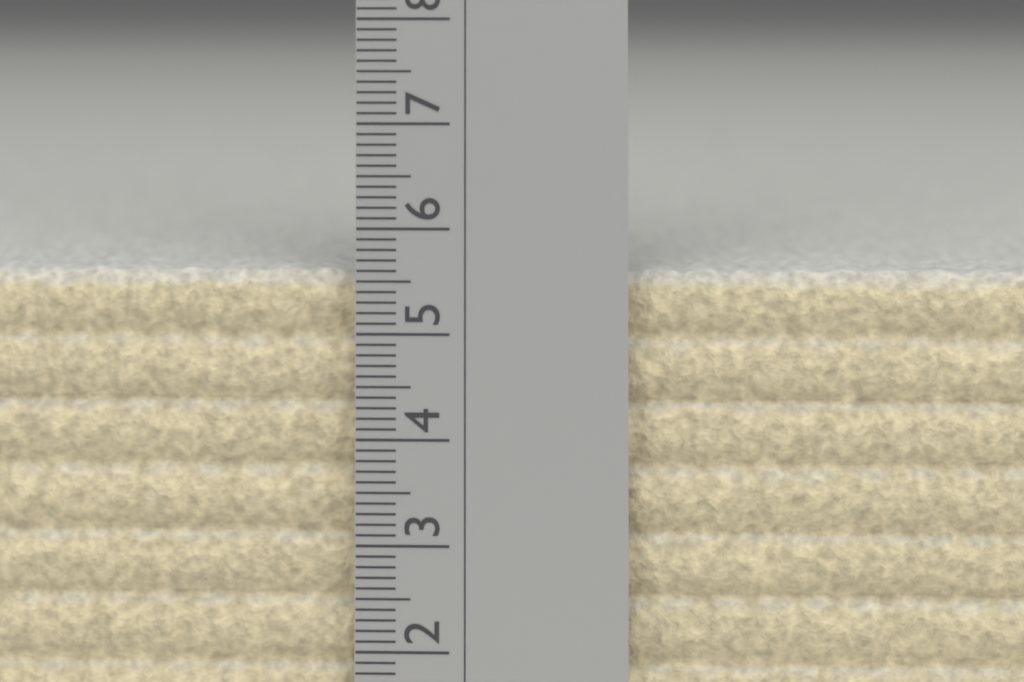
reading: 5.6 cm
